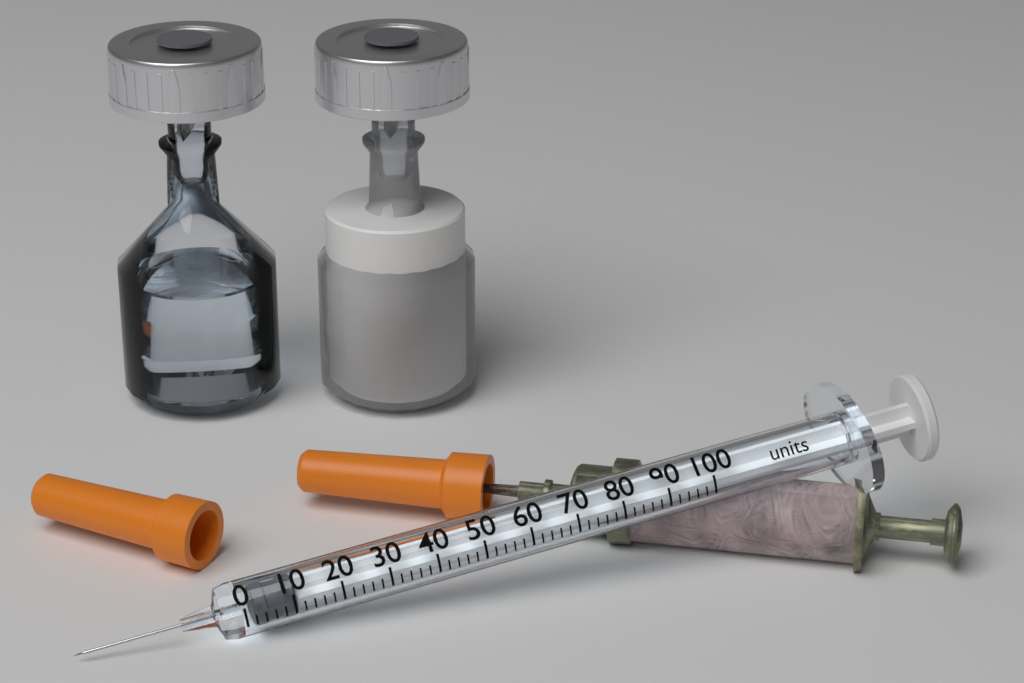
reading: 2 units
